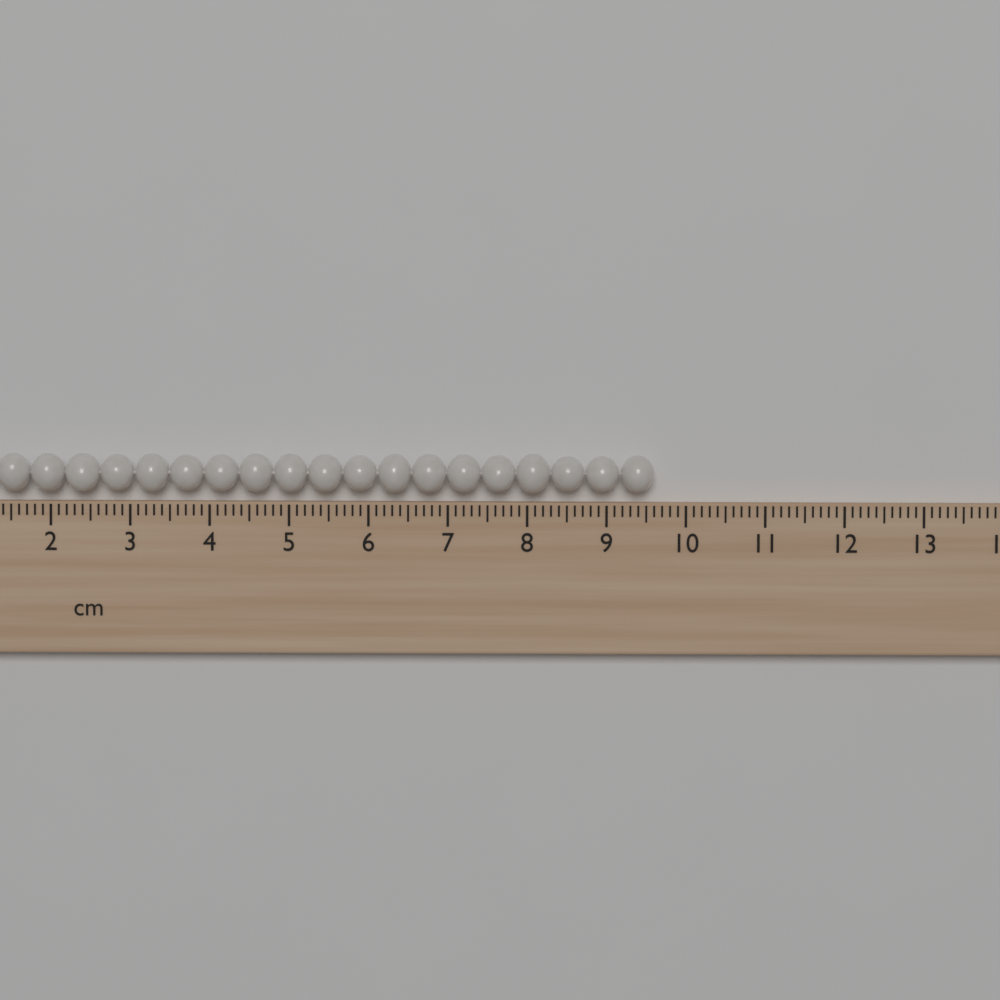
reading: 9.6 cm
